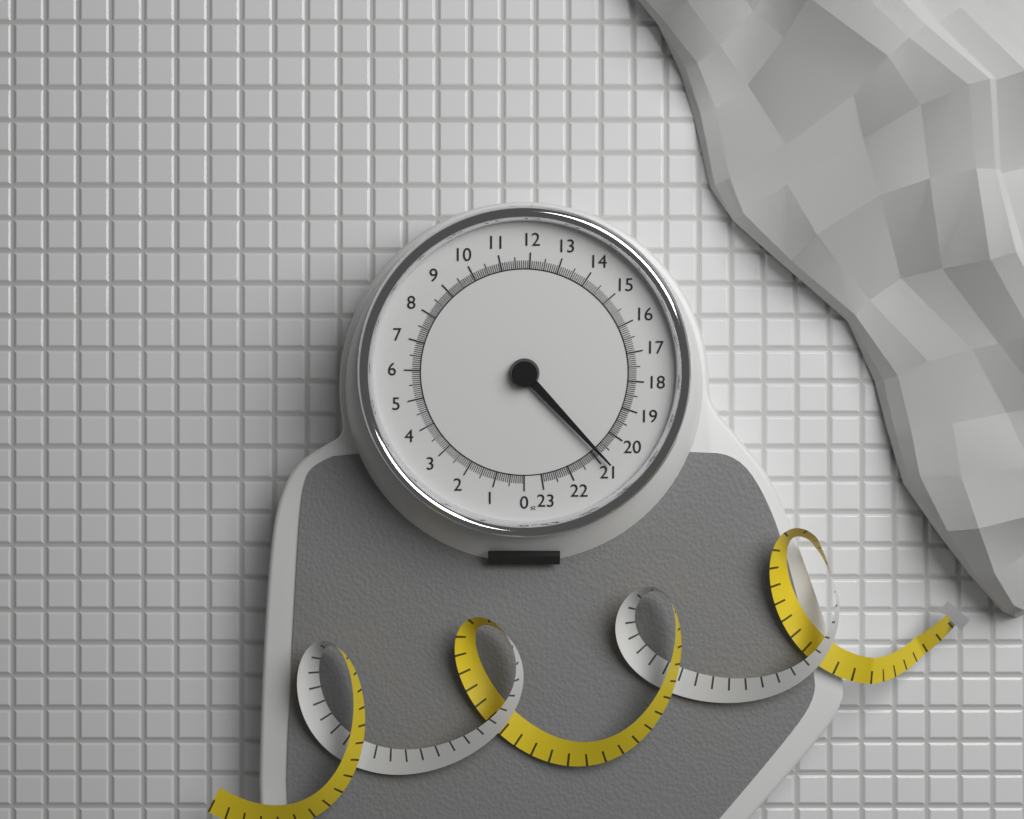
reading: 20.800000 st
